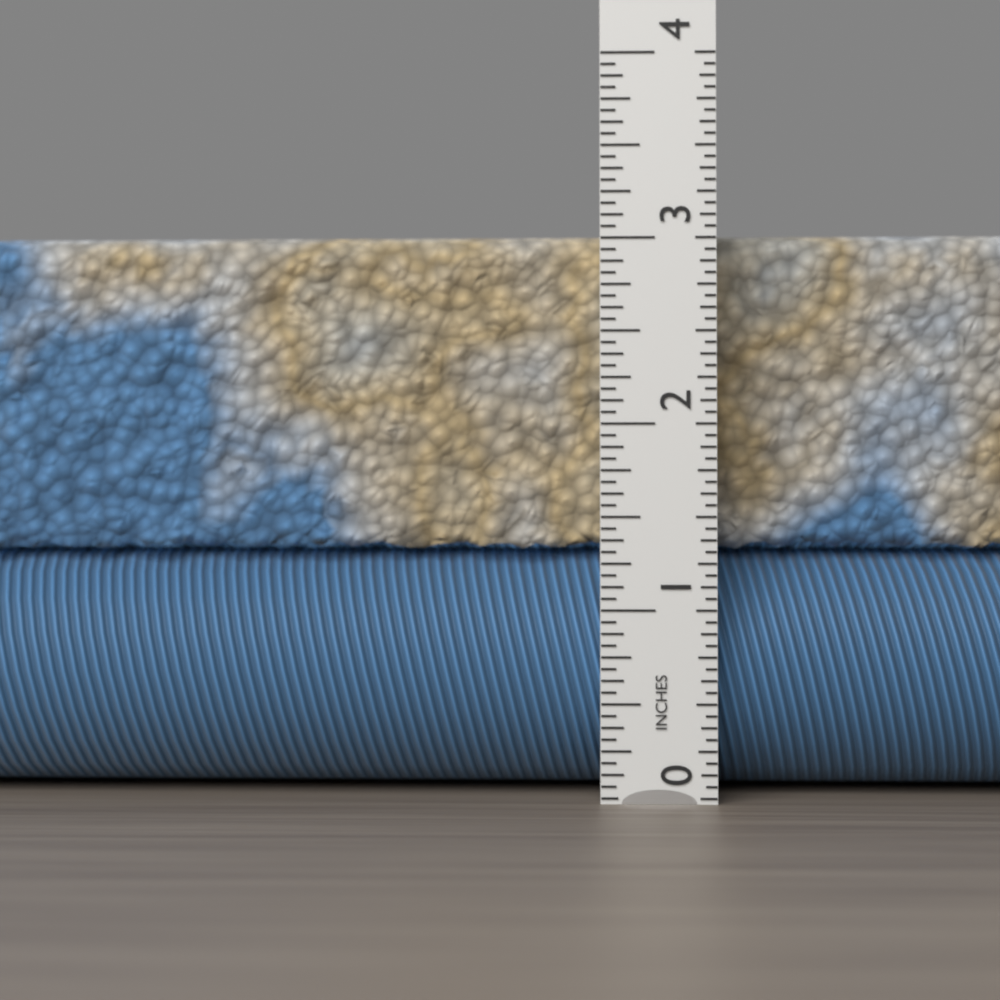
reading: 3.0625 in
